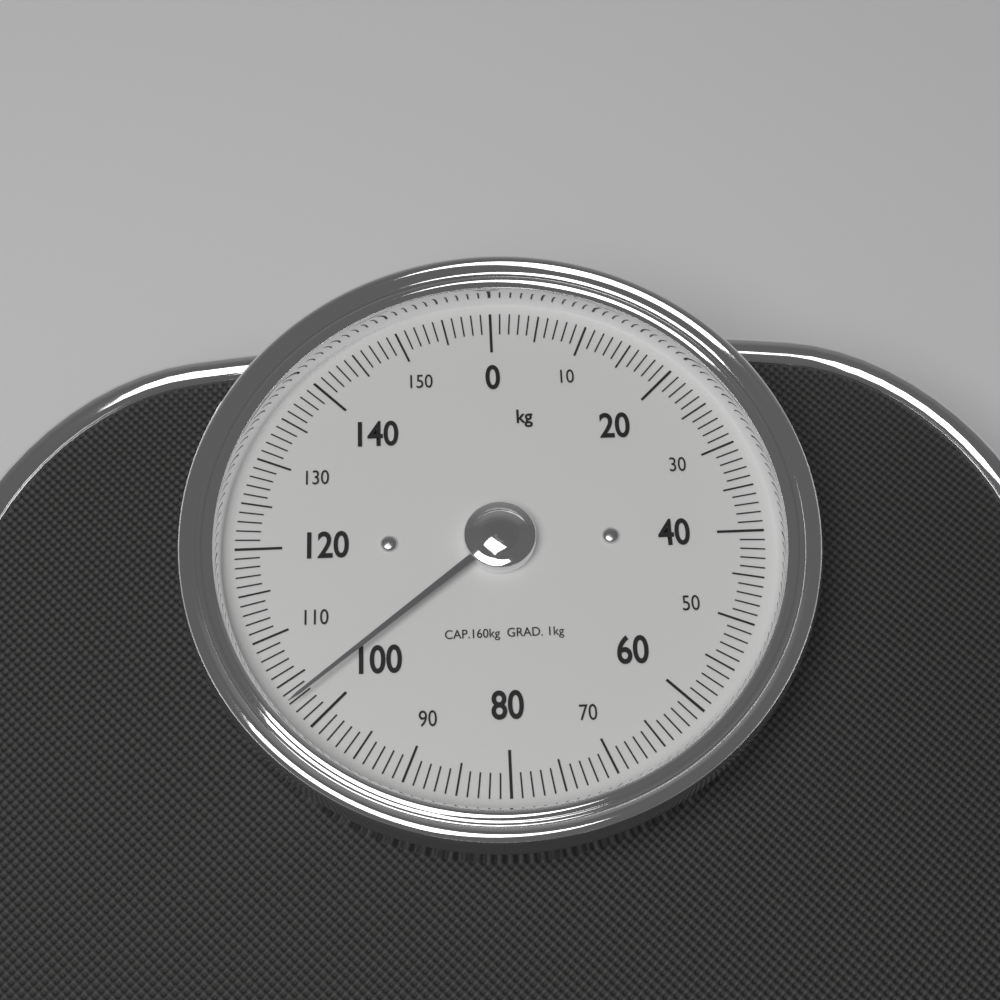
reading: 103 kg
